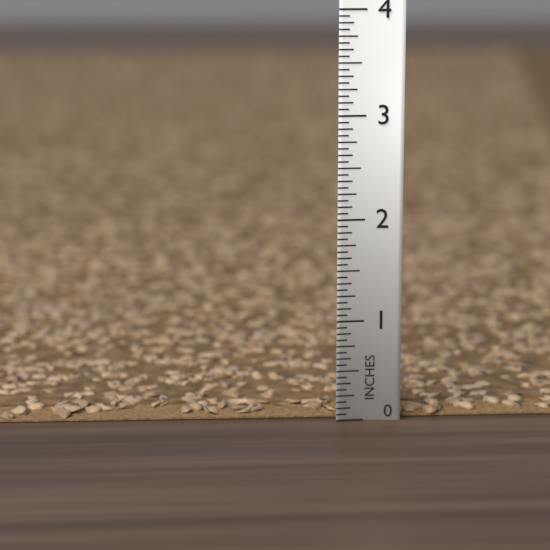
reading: 0.0625 in
